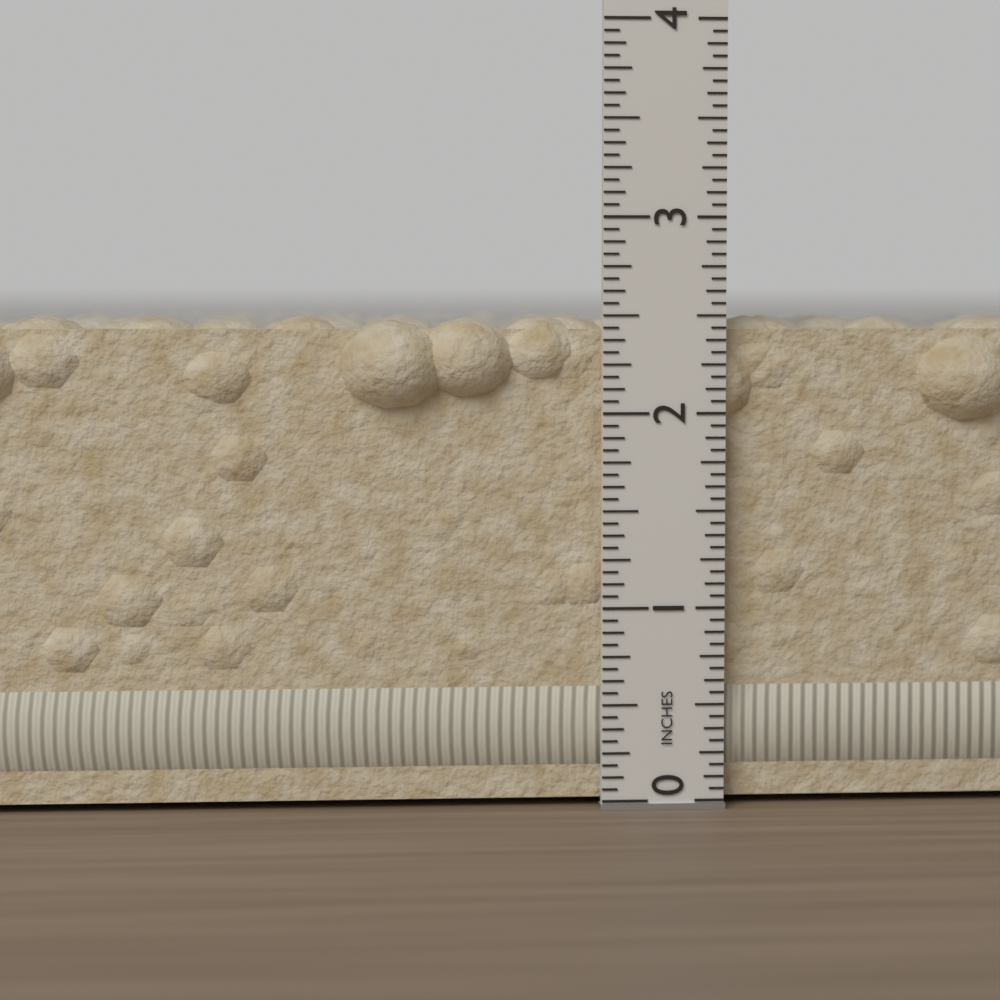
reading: 2.5000 in
